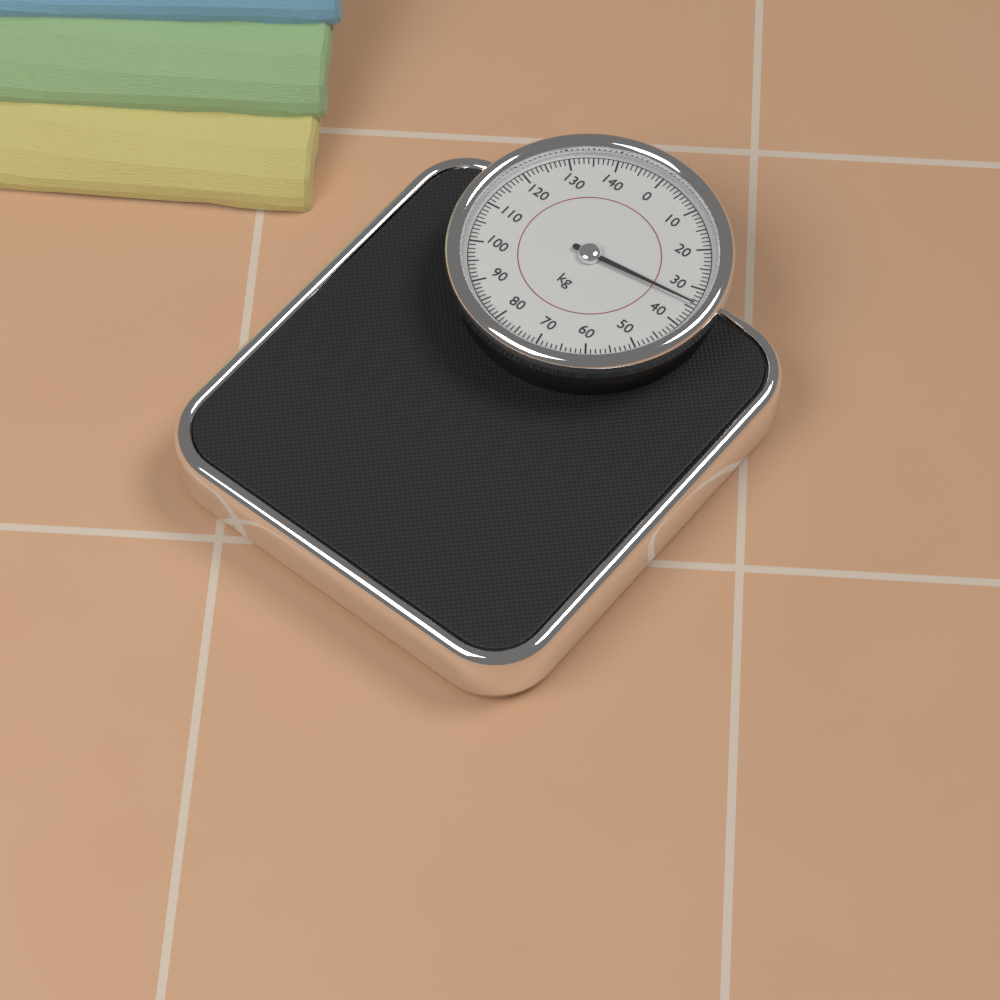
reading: 34 kg
